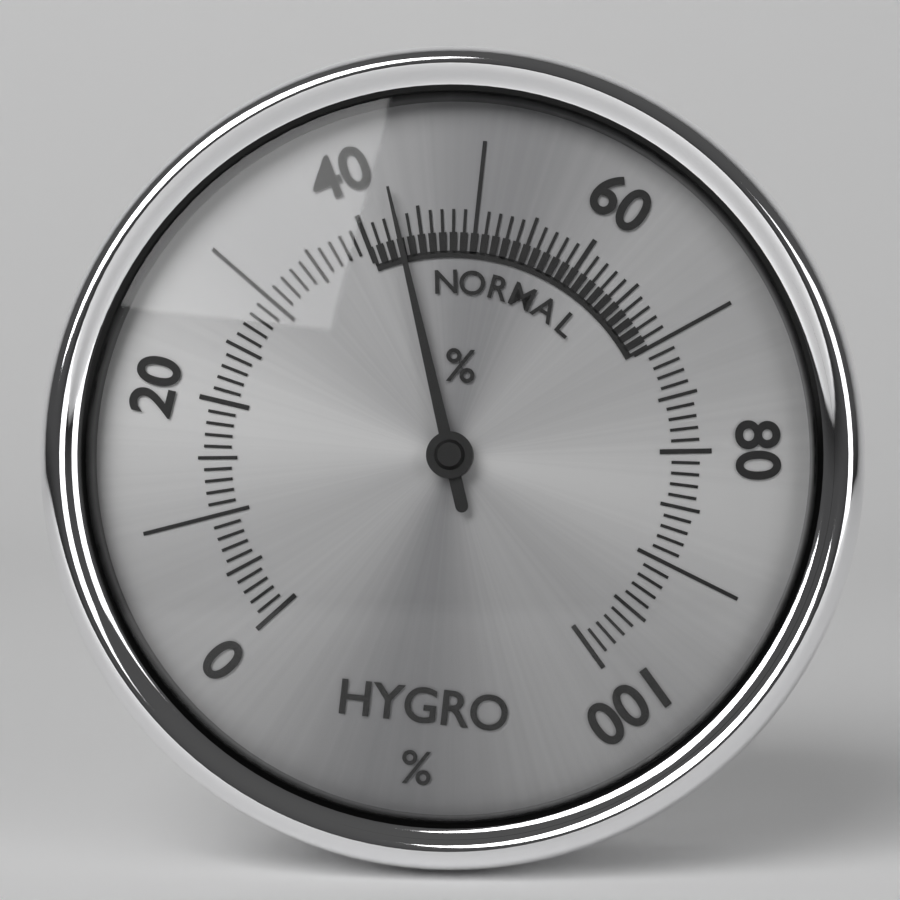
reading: 43 %
